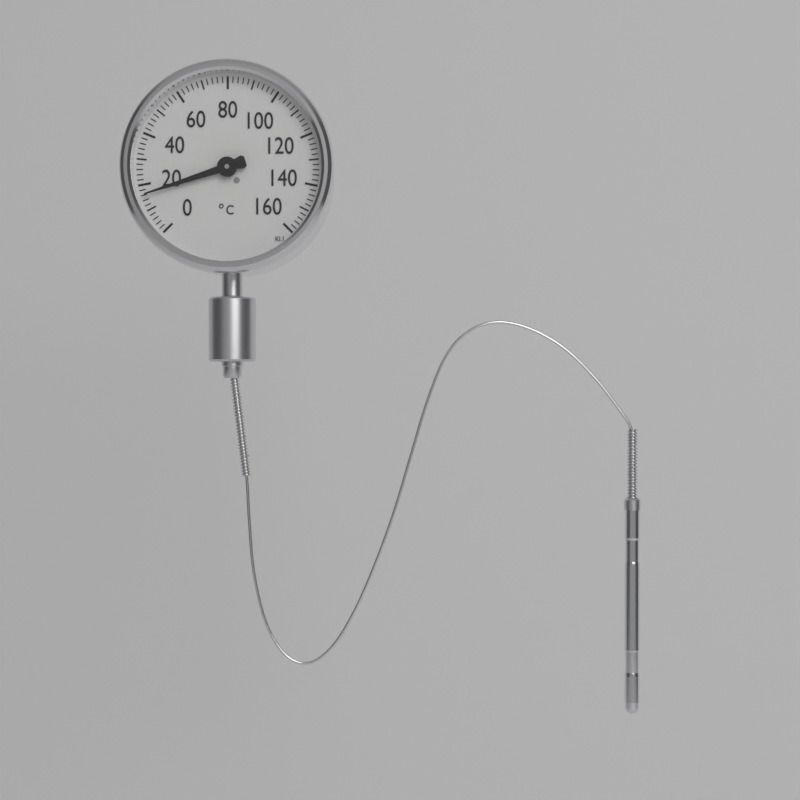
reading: 16 °C
